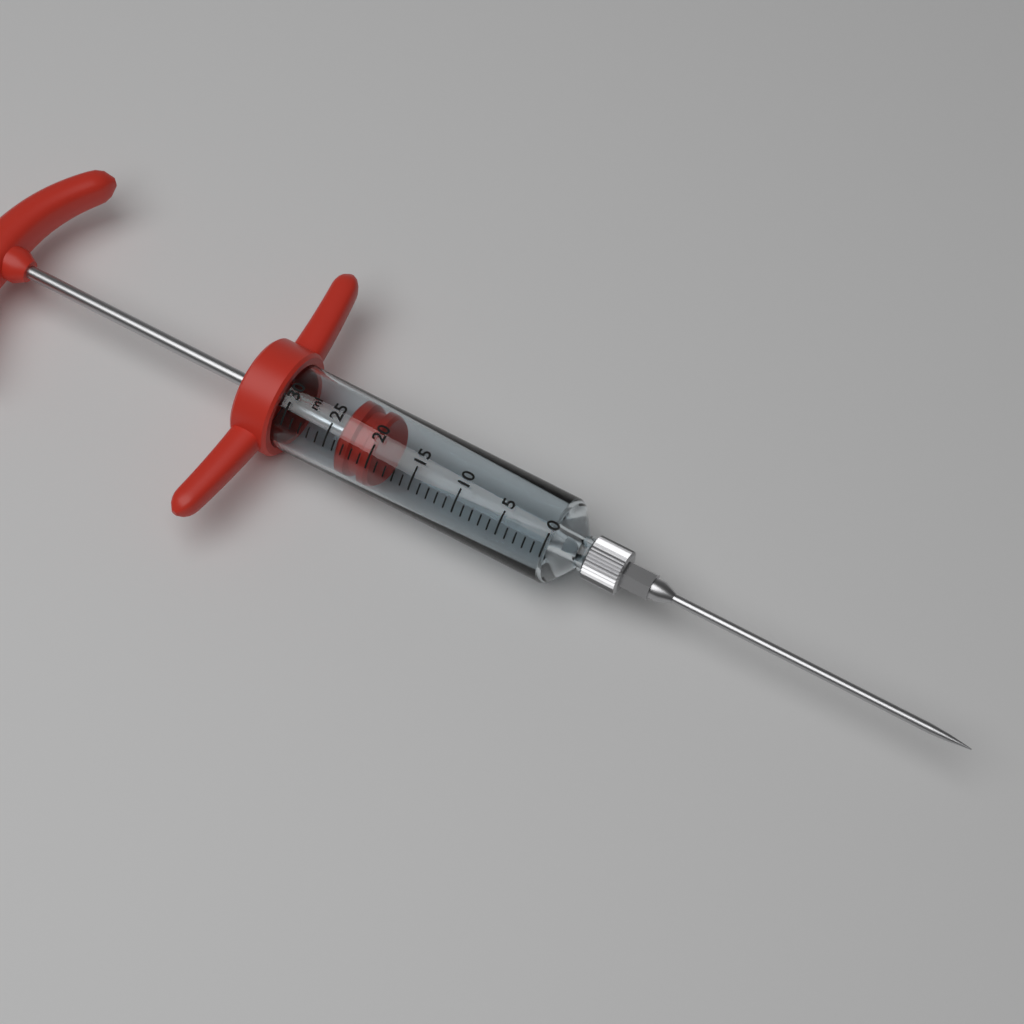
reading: 20 ml
